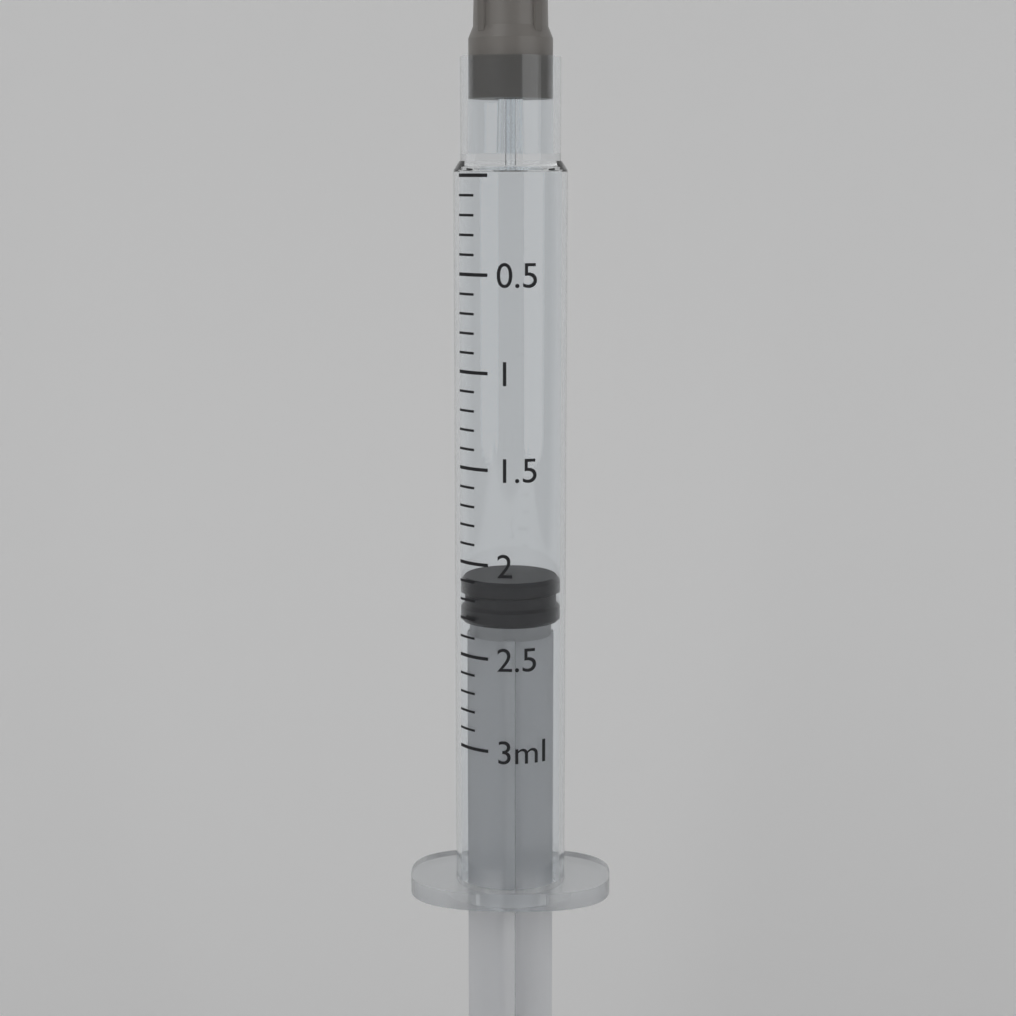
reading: 2.1 ml
